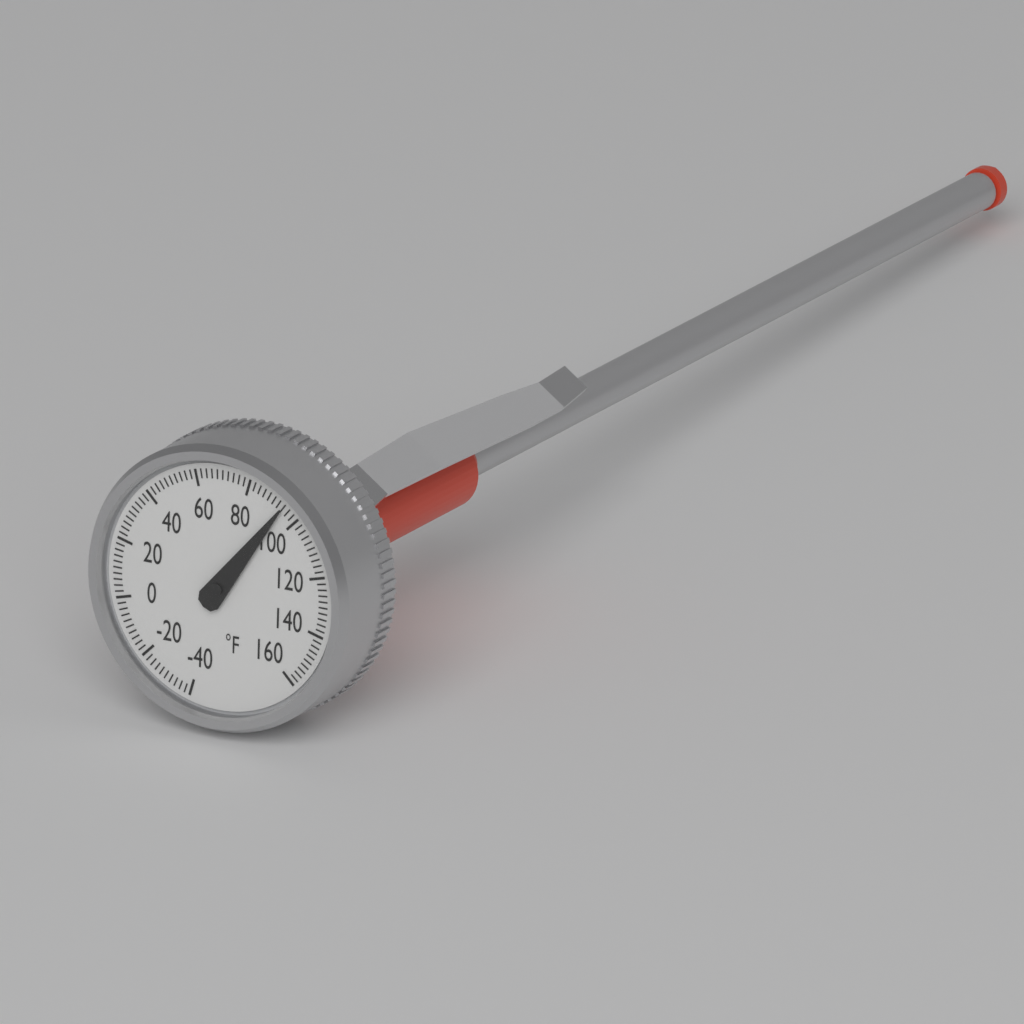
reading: 94 °F
